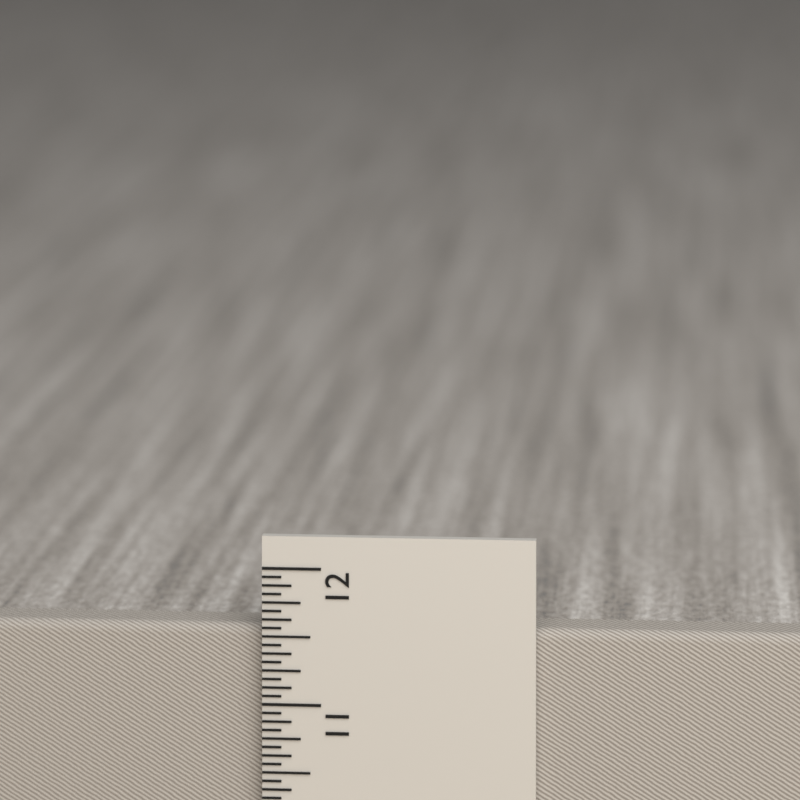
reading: 11.5625 in
